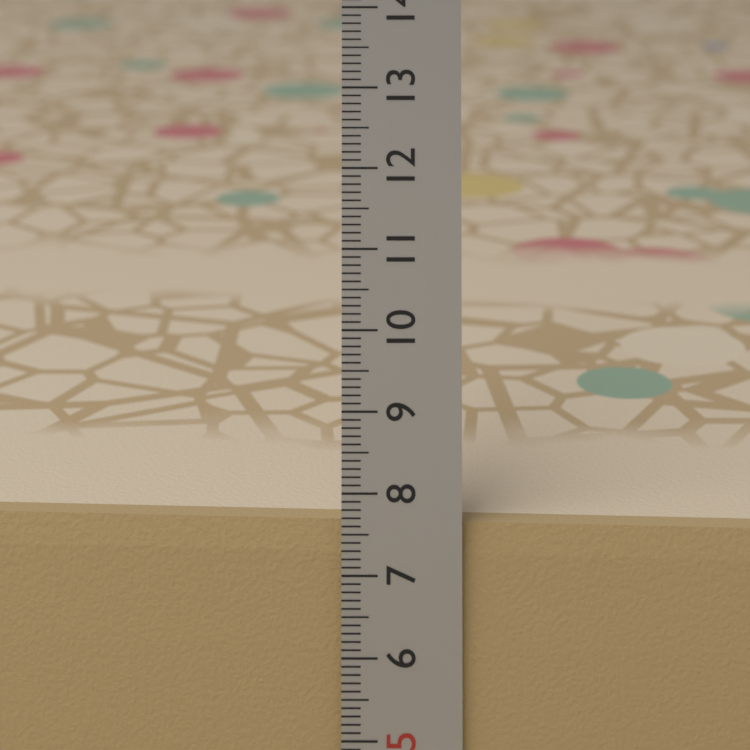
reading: 7.6 cm
